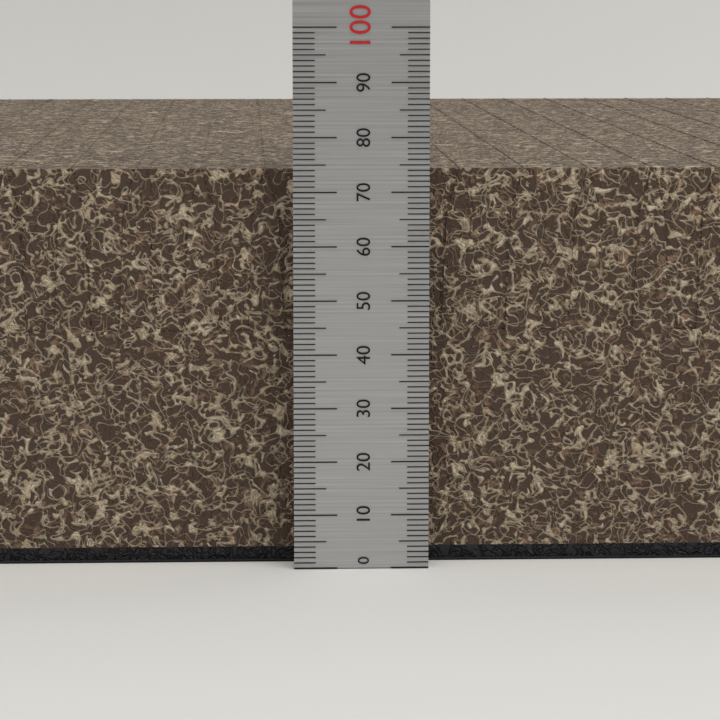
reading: 74 (no unit)
